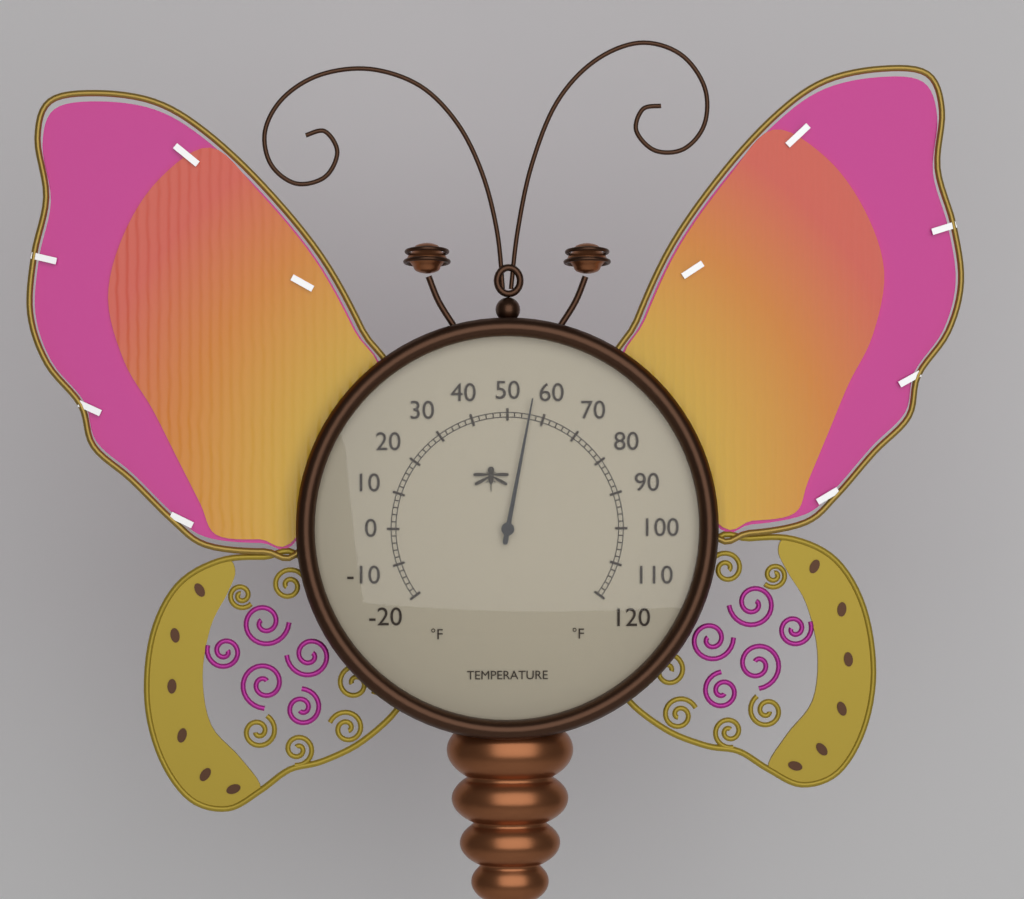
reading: 56 °F
